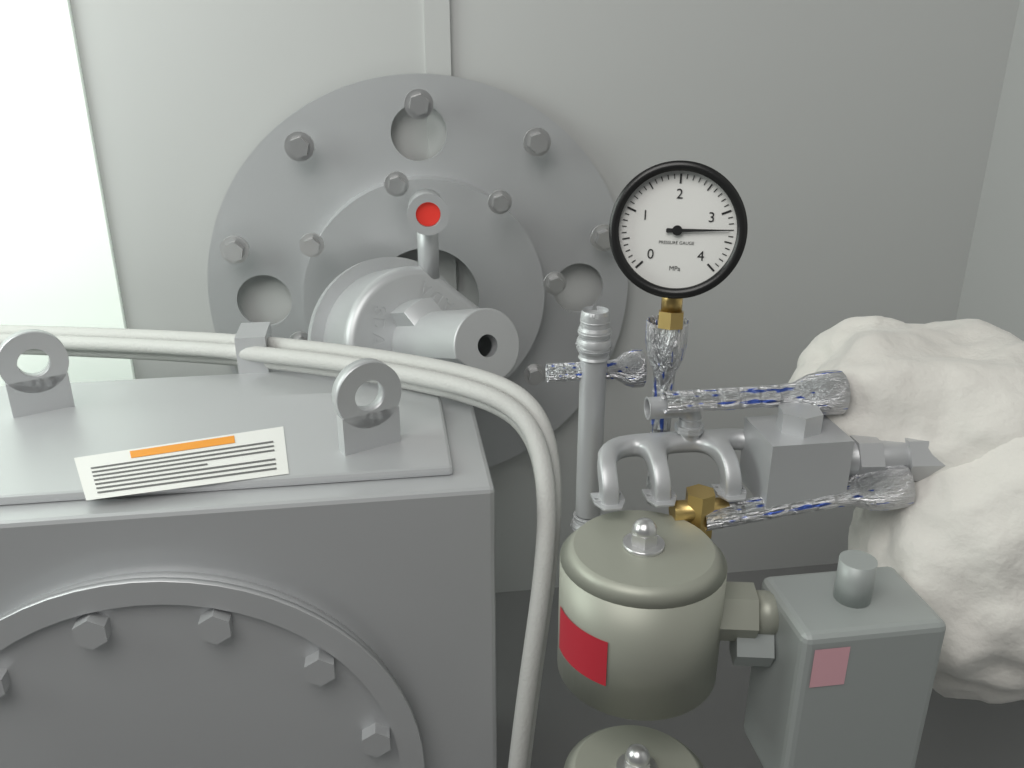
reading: 3.3 MPa
